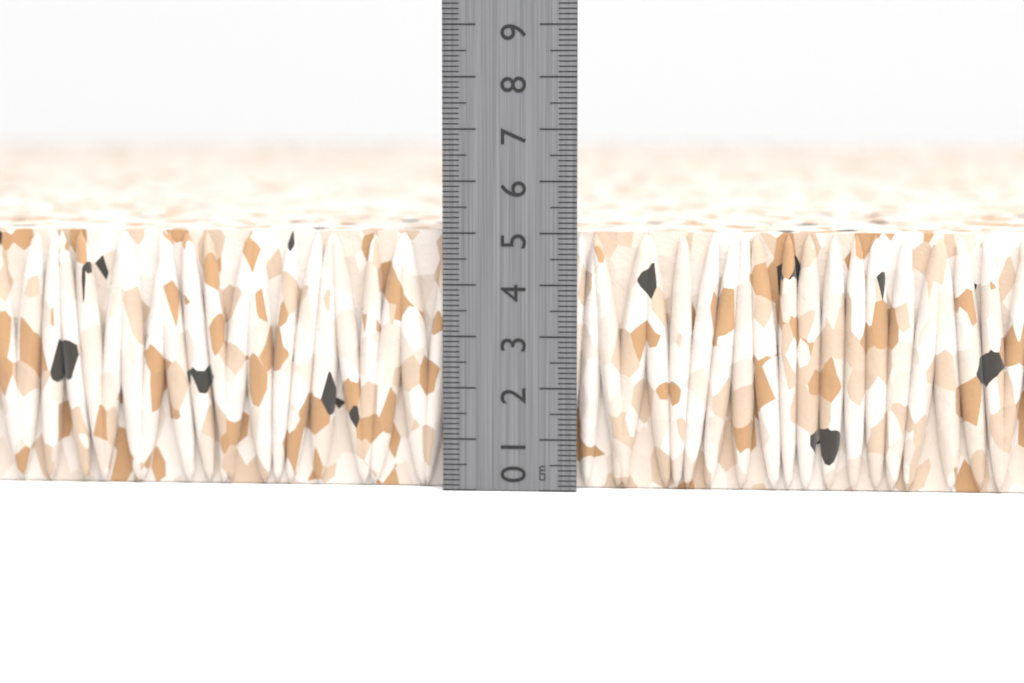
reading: 5.0 cm
